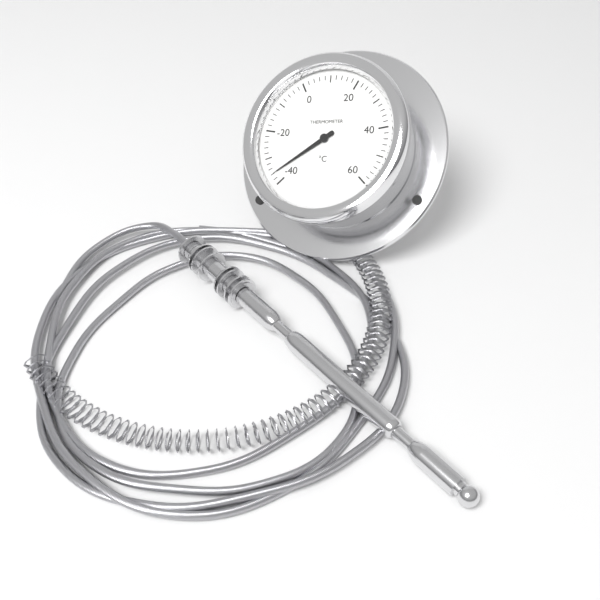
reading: -36 °C
